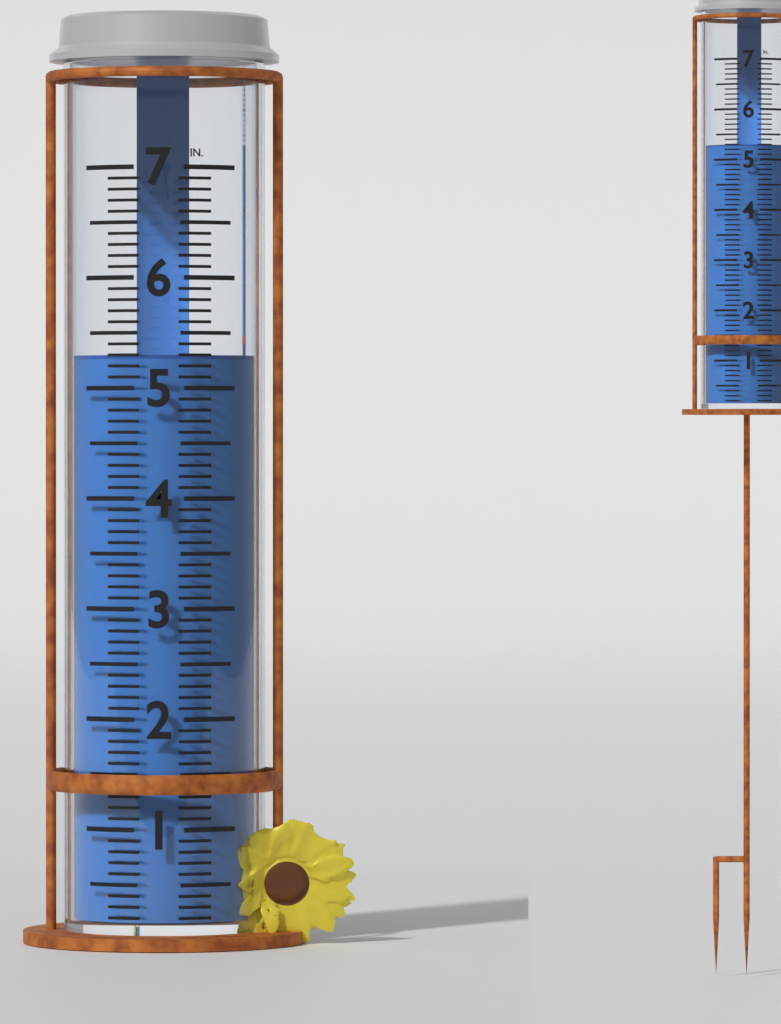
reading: 5.3 in
